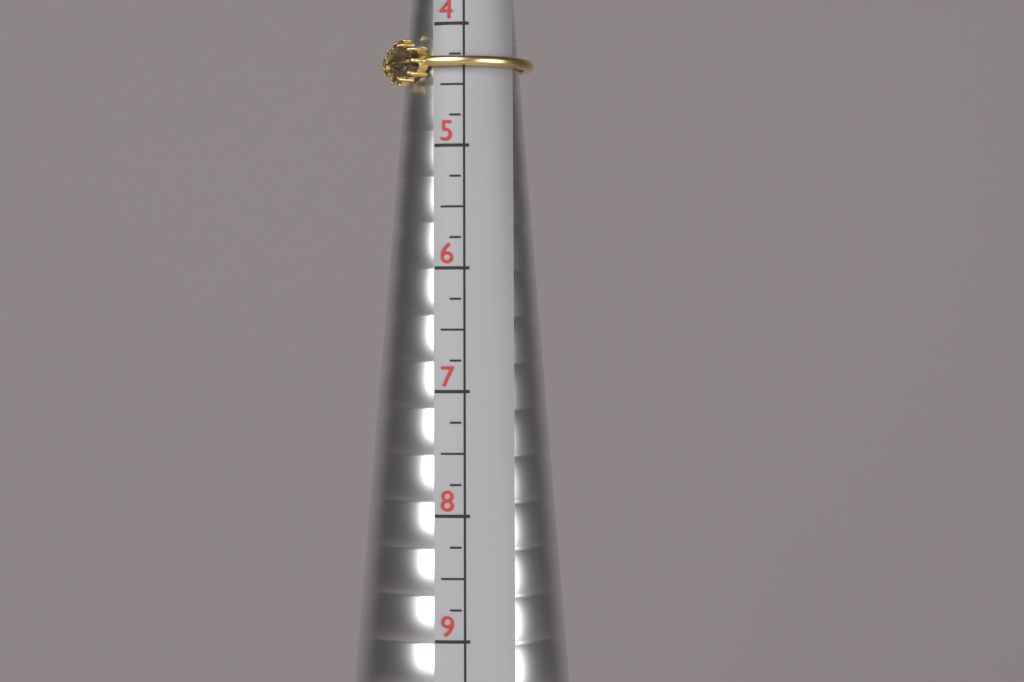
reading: 4.50 (no unit)
